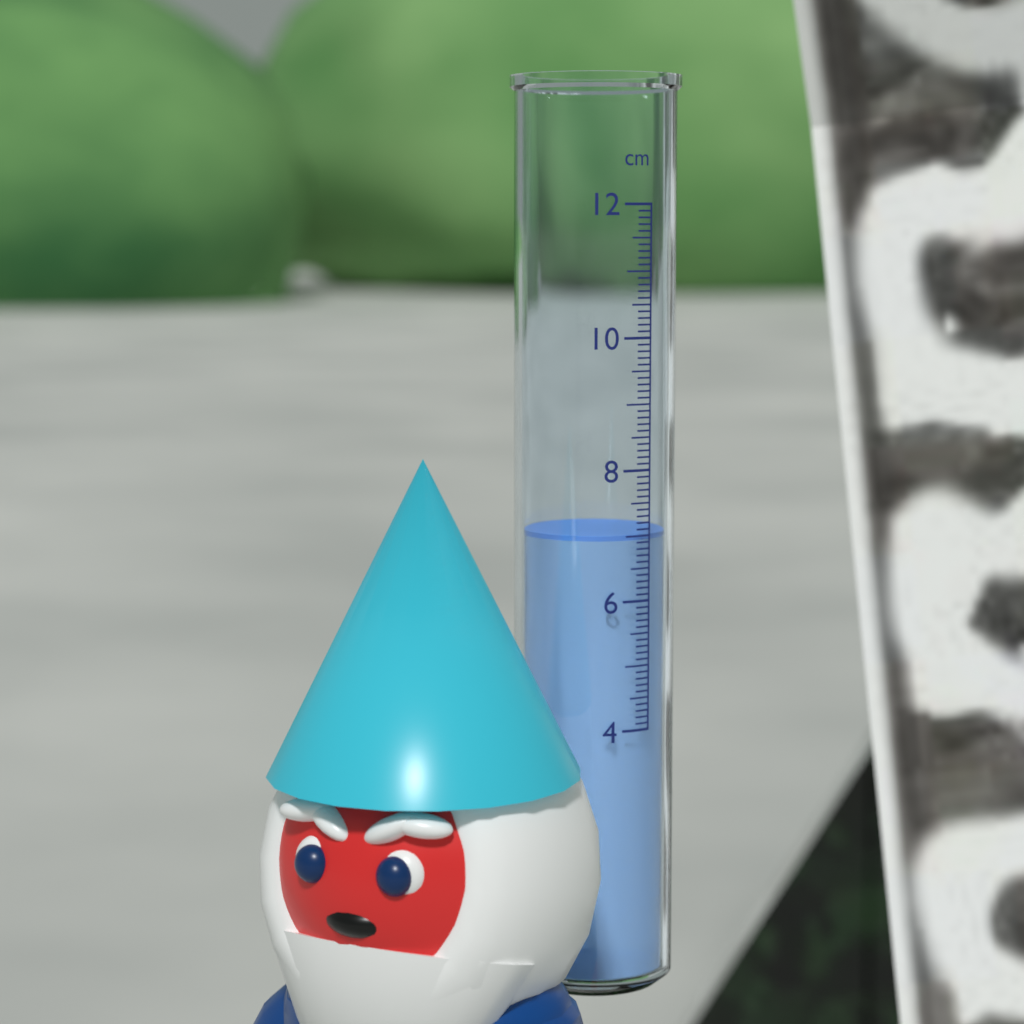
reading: 7.0 cm
